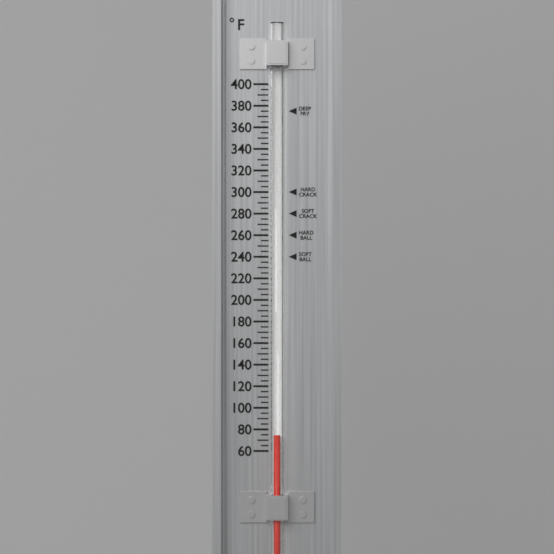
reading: 75 °F
